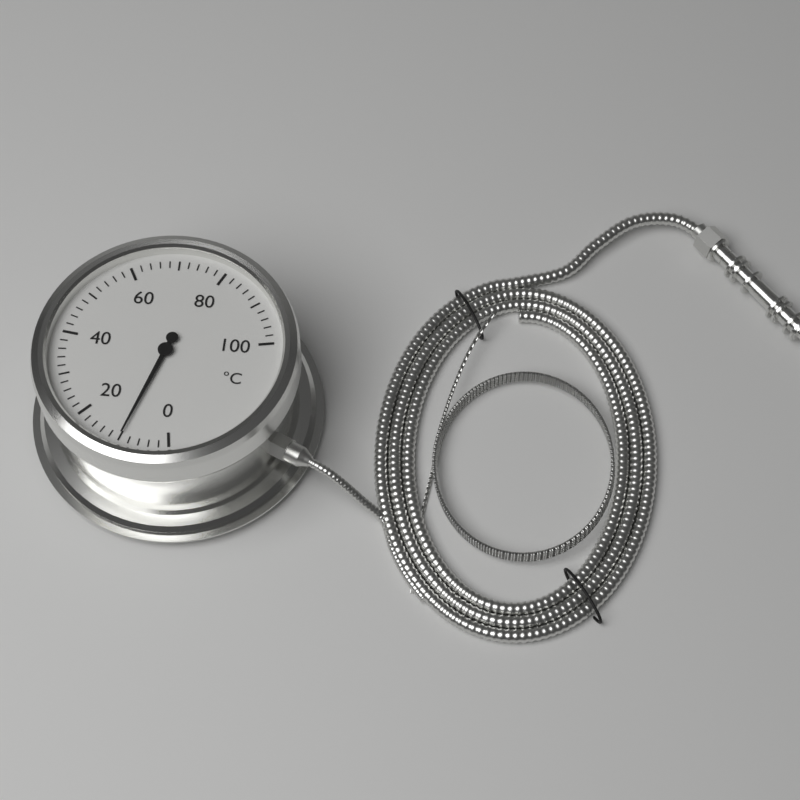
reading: 10 °C
